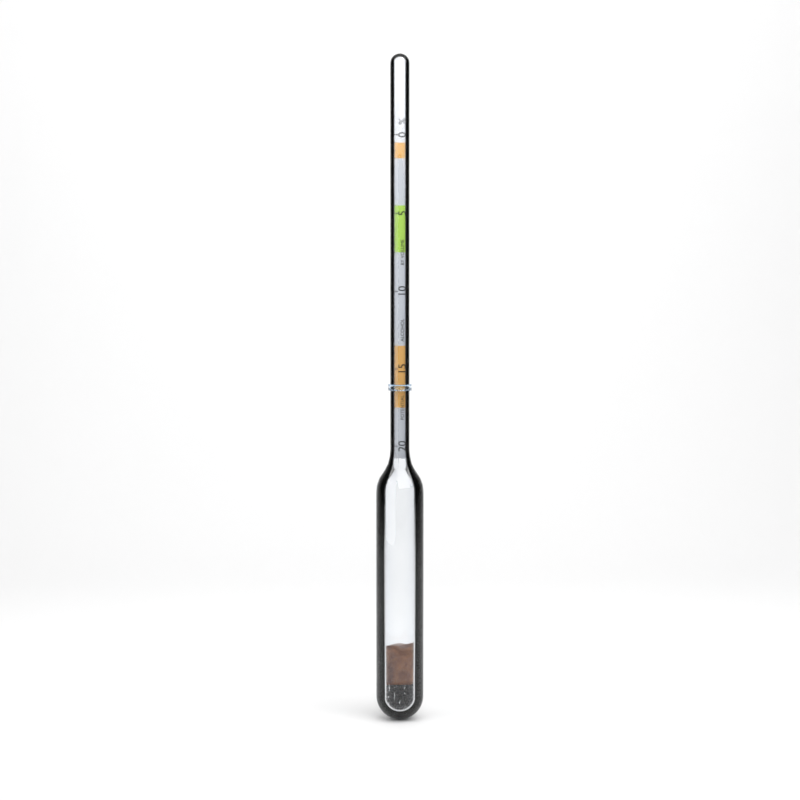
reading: 16.0 %
